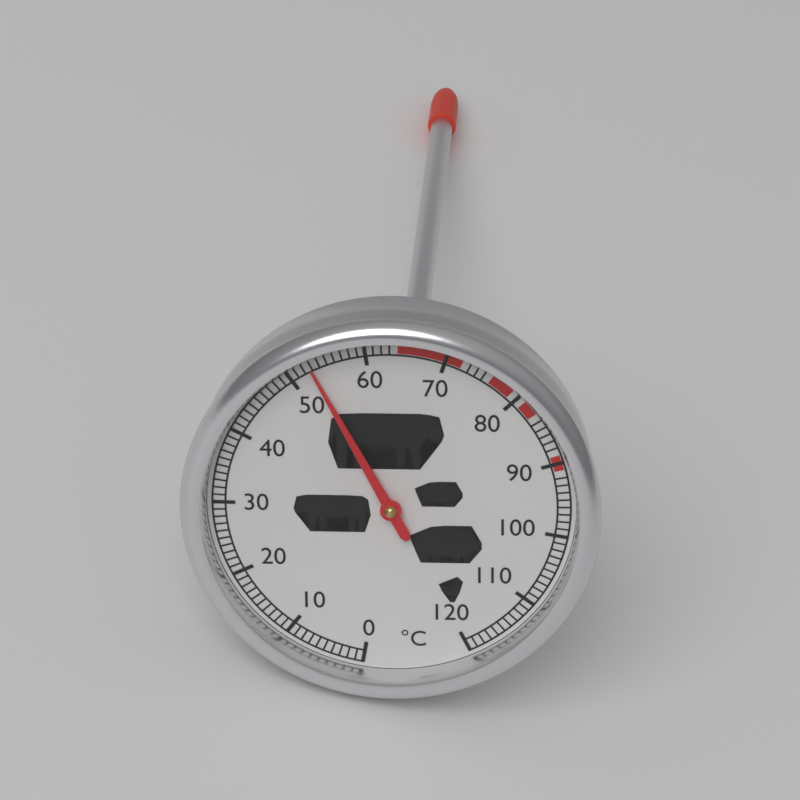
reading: 53 °C
